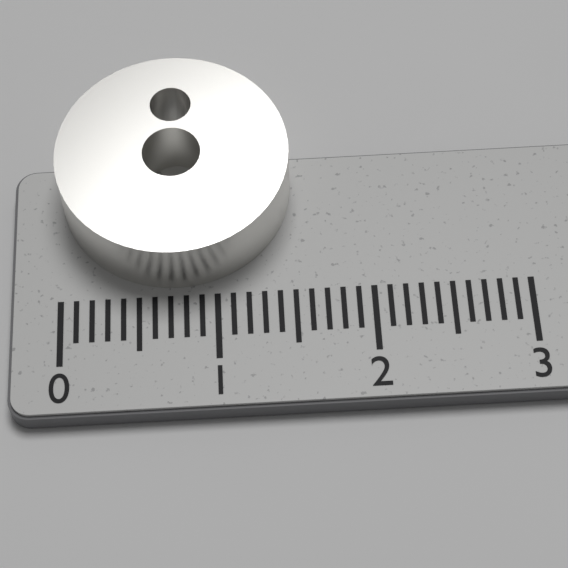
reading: 1.5 (no unit)
